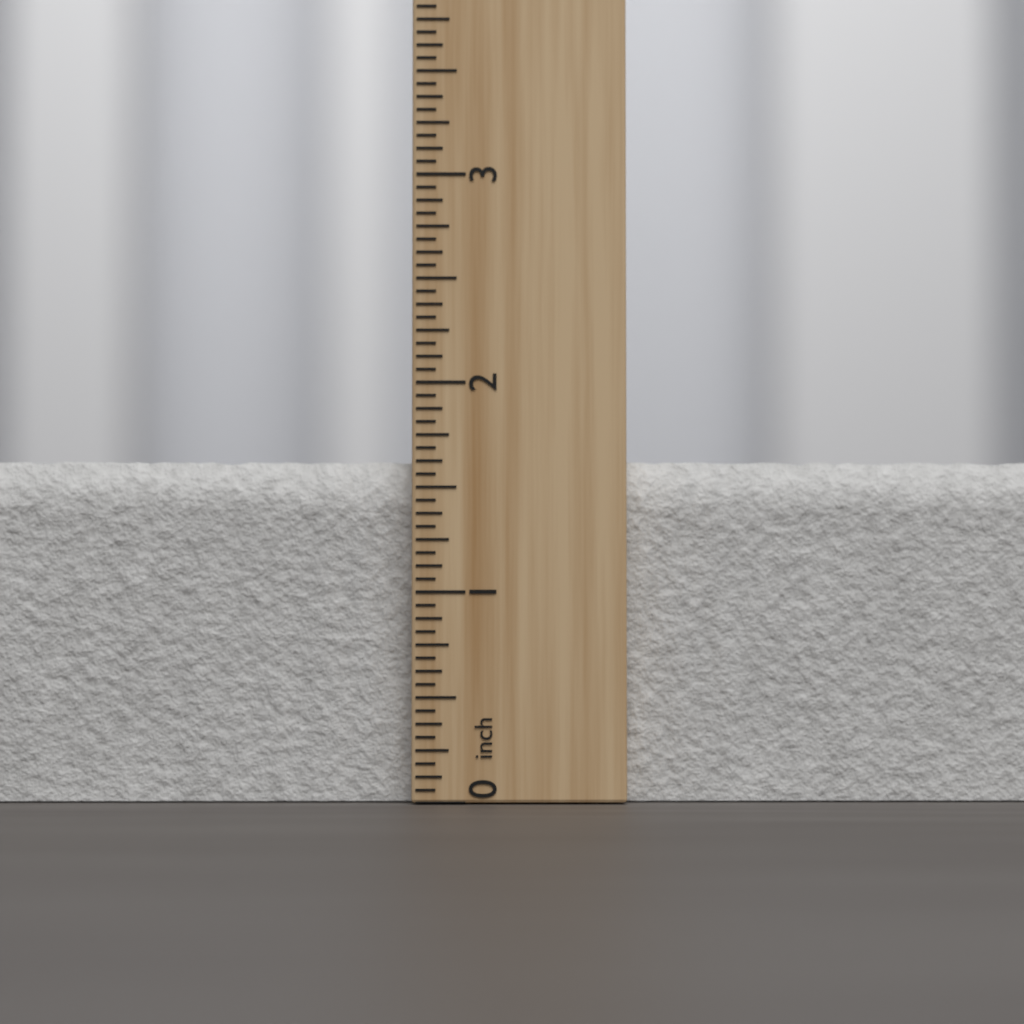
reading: 1.6250 inch
